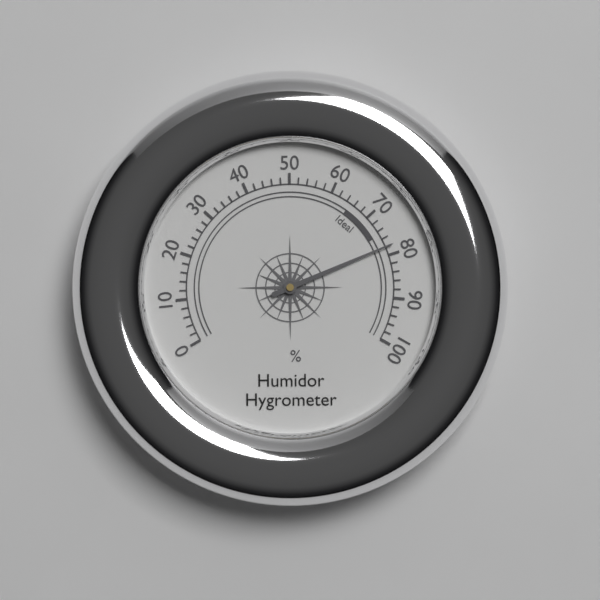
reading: 78 %
